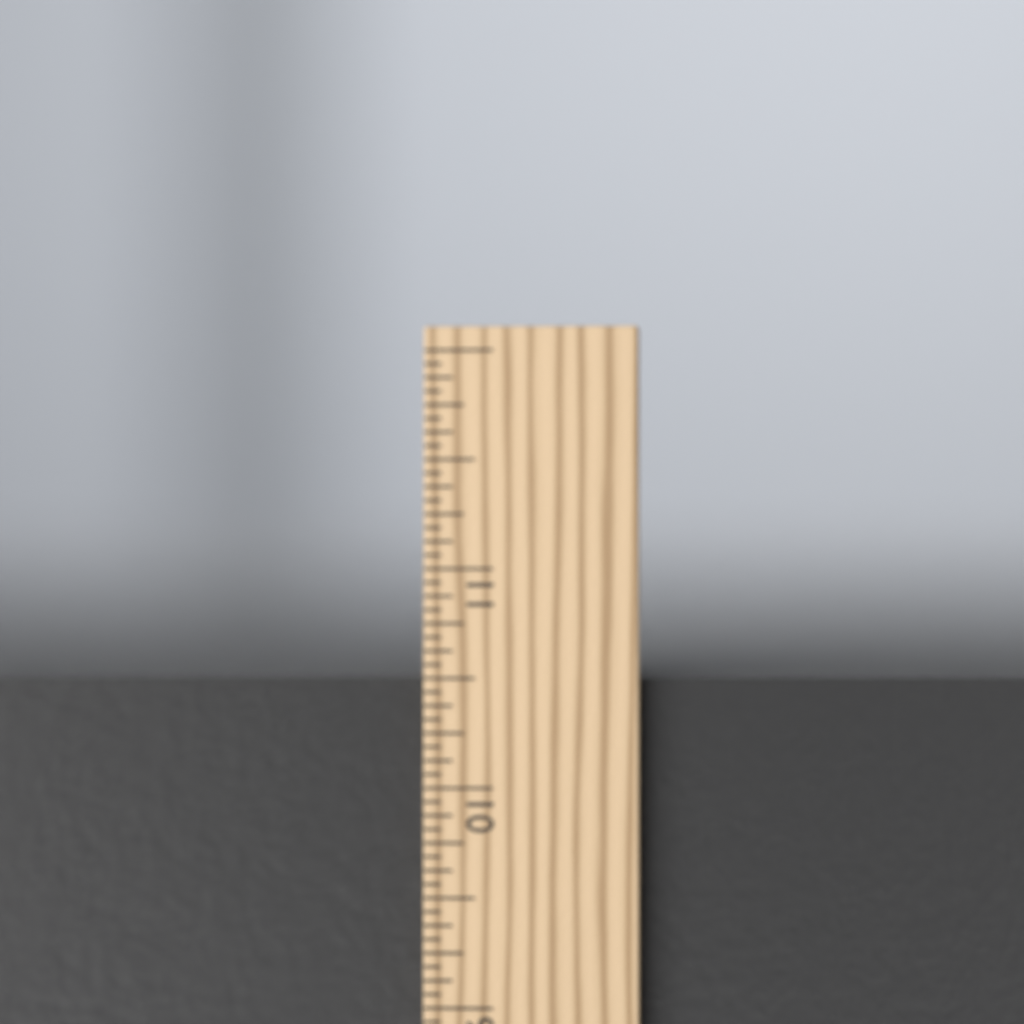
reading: 10.5000 in
